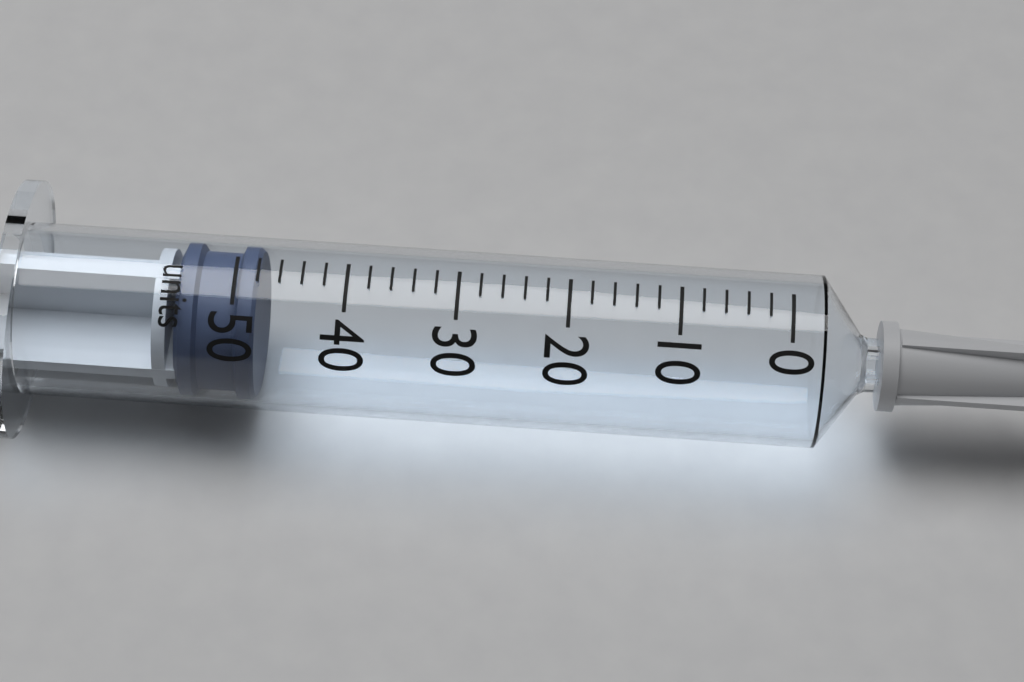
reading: 48 units
